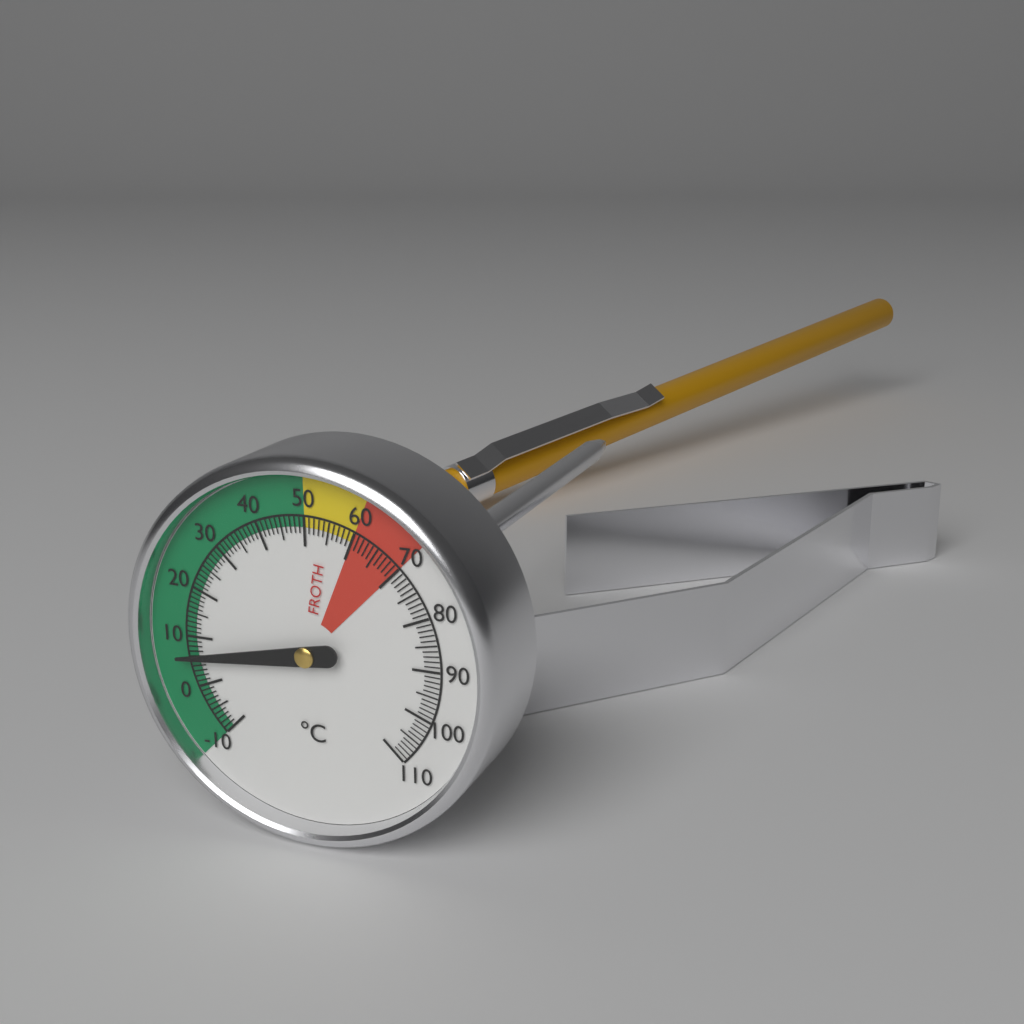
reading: 6 °C
